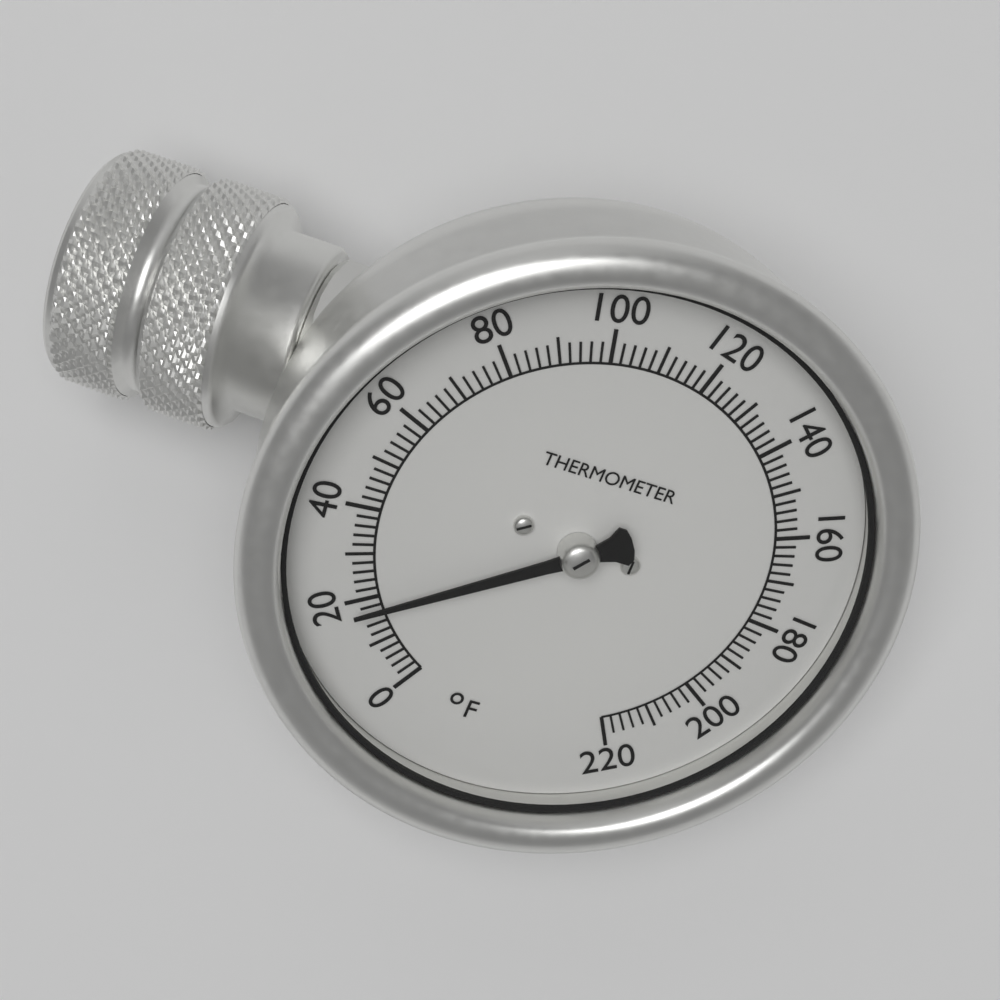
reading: 18 °F
